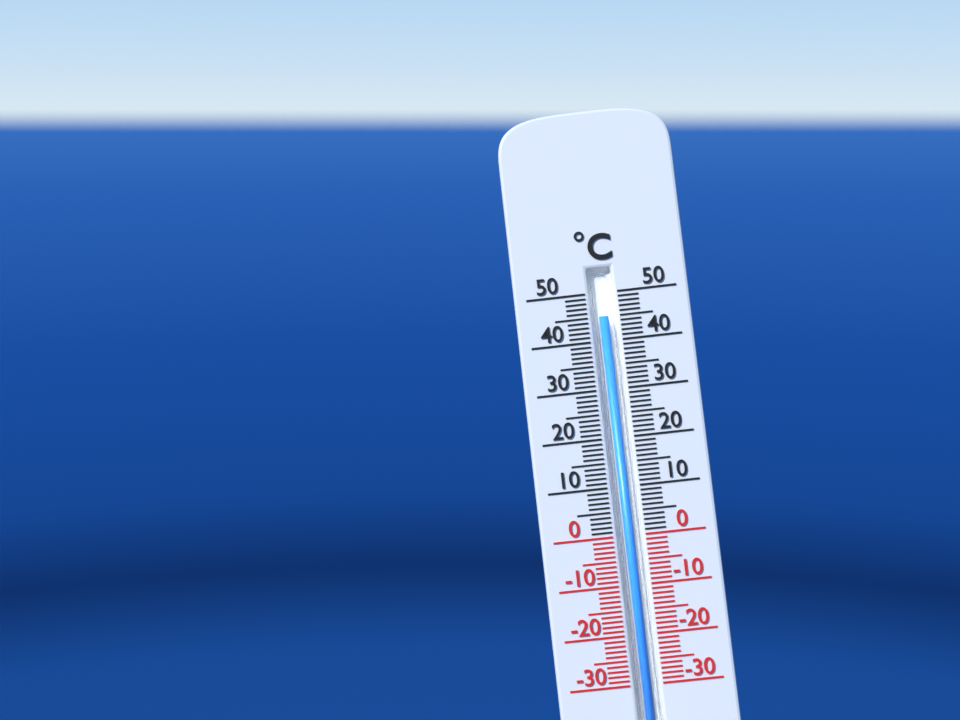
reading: 45 °C
